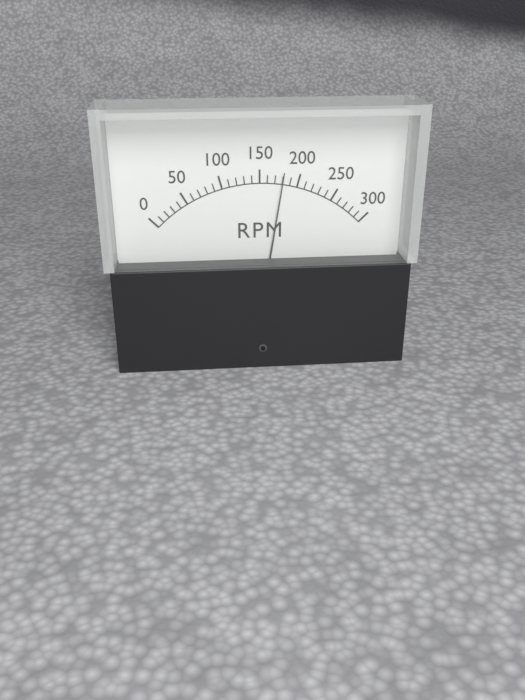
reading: 180 RPM
